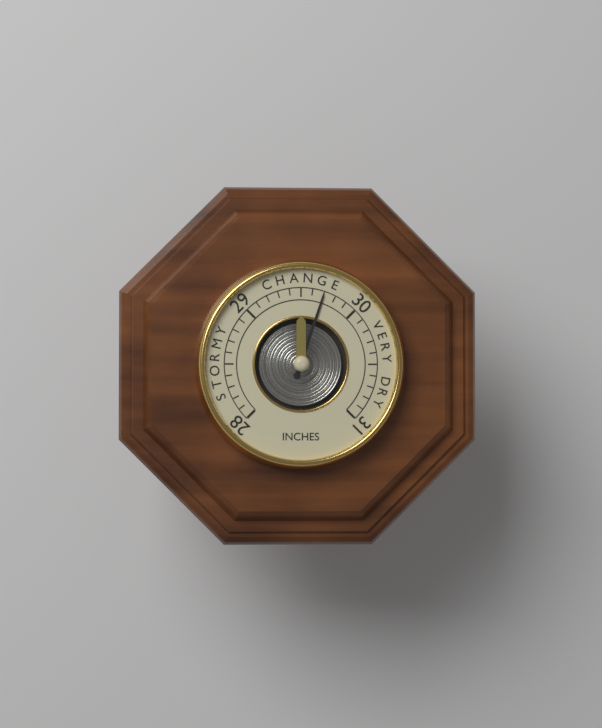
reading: 29.7 inches
